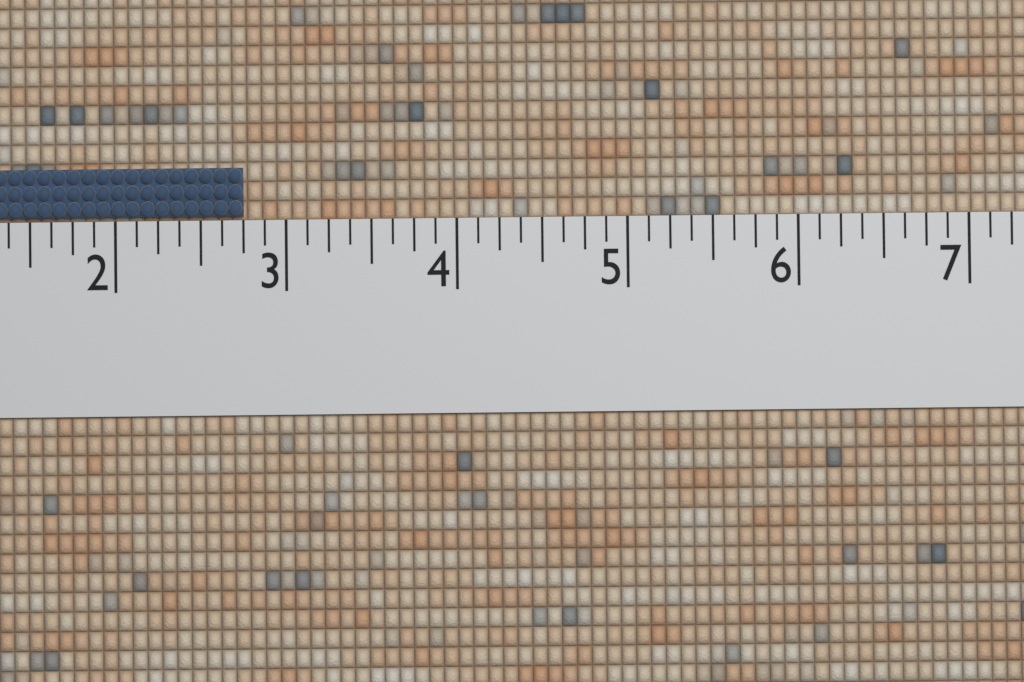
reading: 2.750 (no unit)
